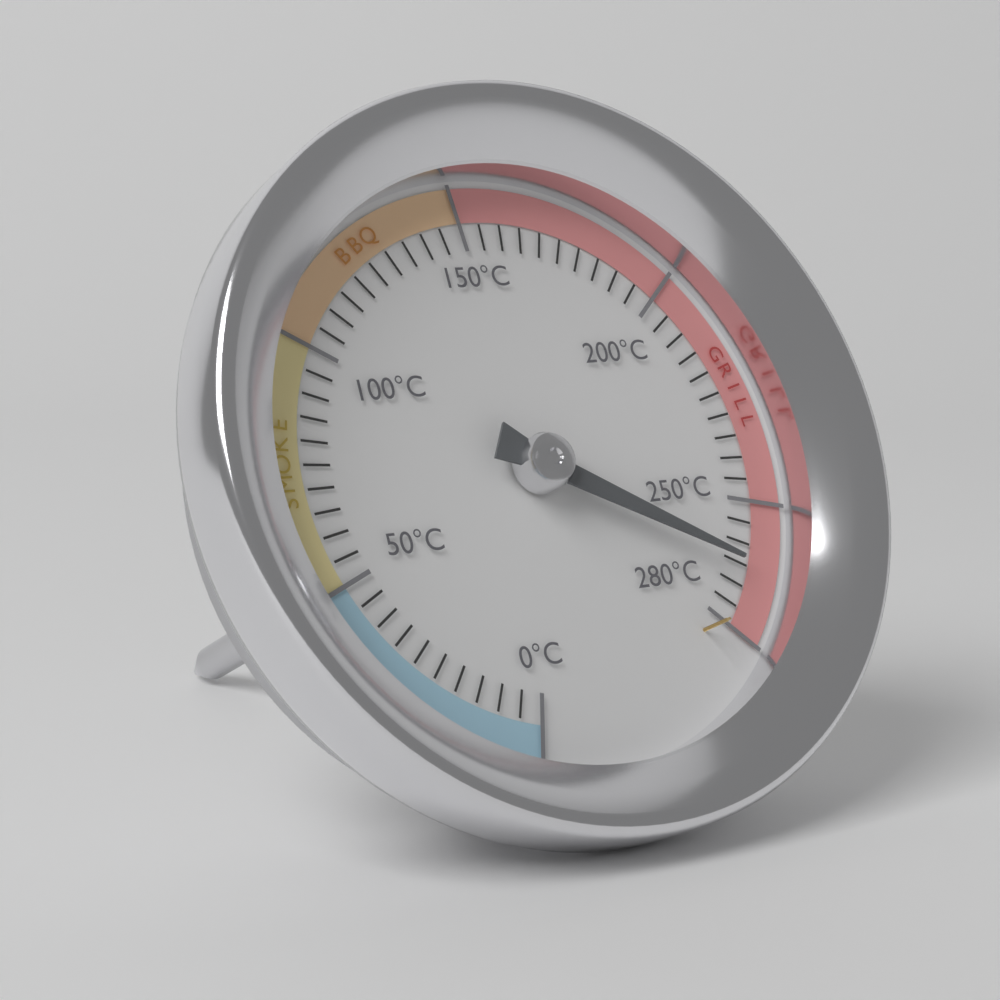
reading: 265 °C
